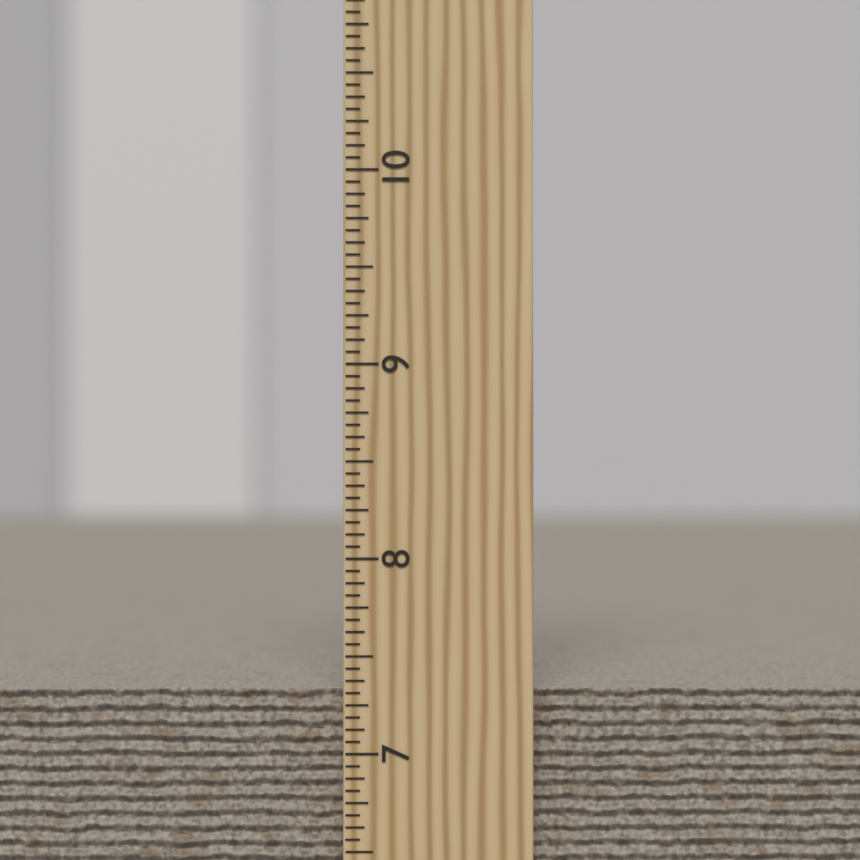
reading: 7.3125 inch
